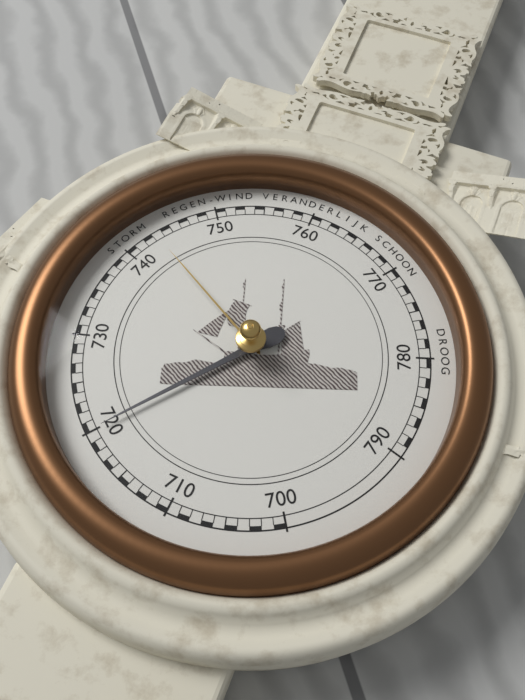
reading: 720 mmHg
